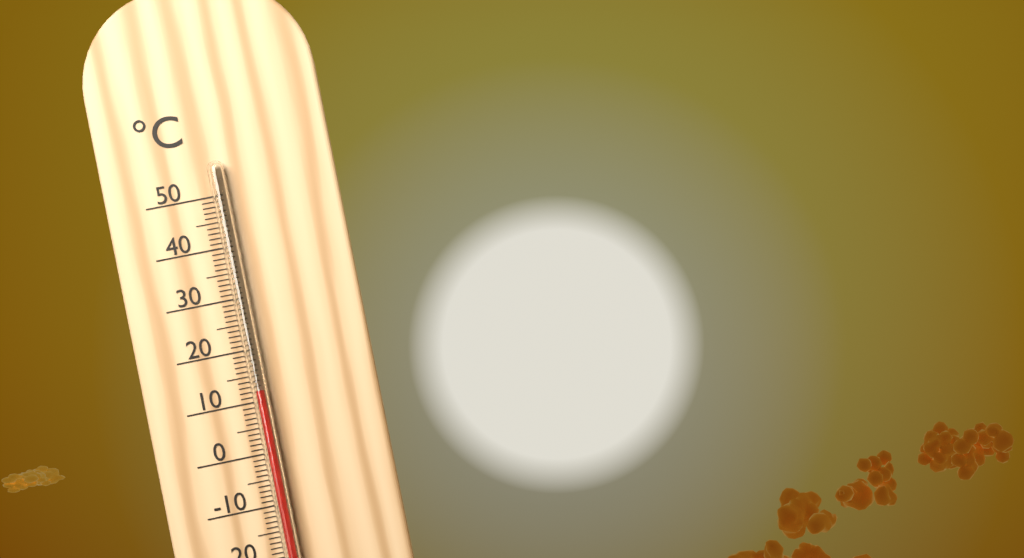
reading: 12 °C
